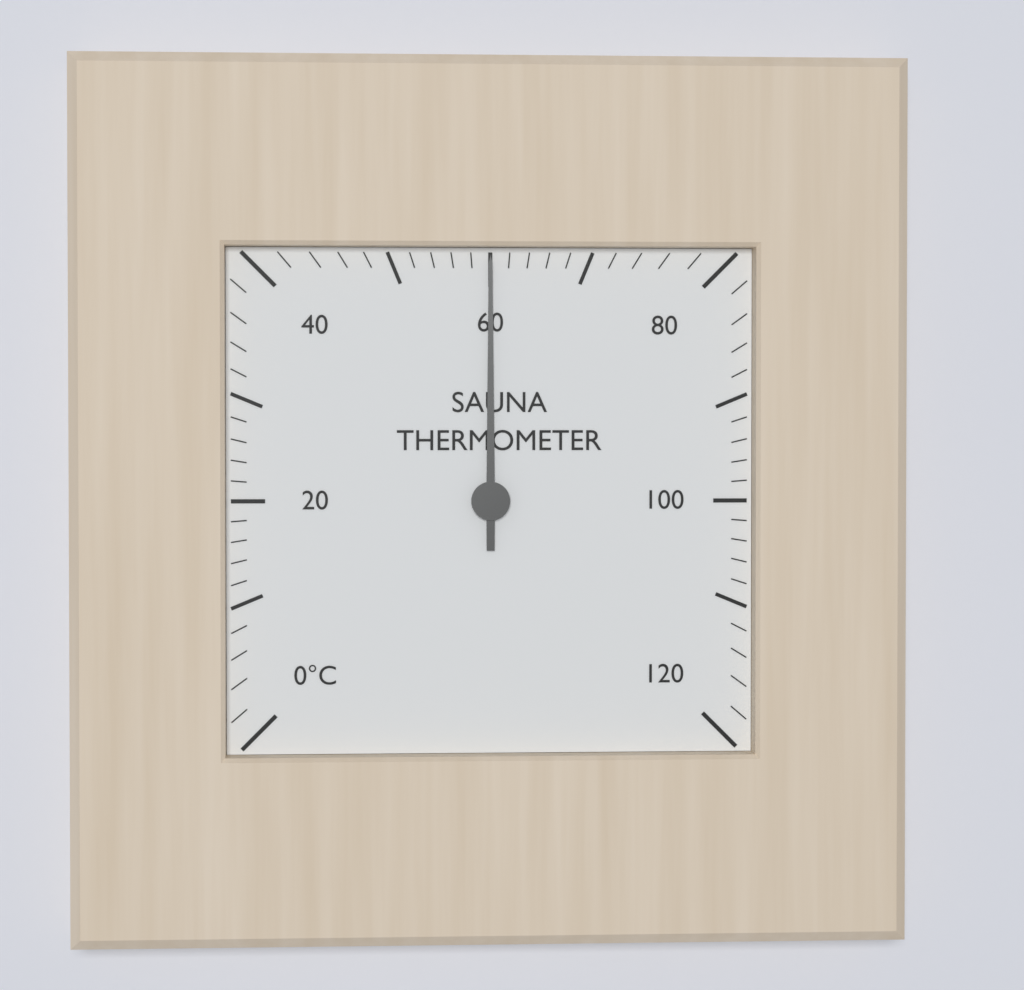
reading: 60 °C
